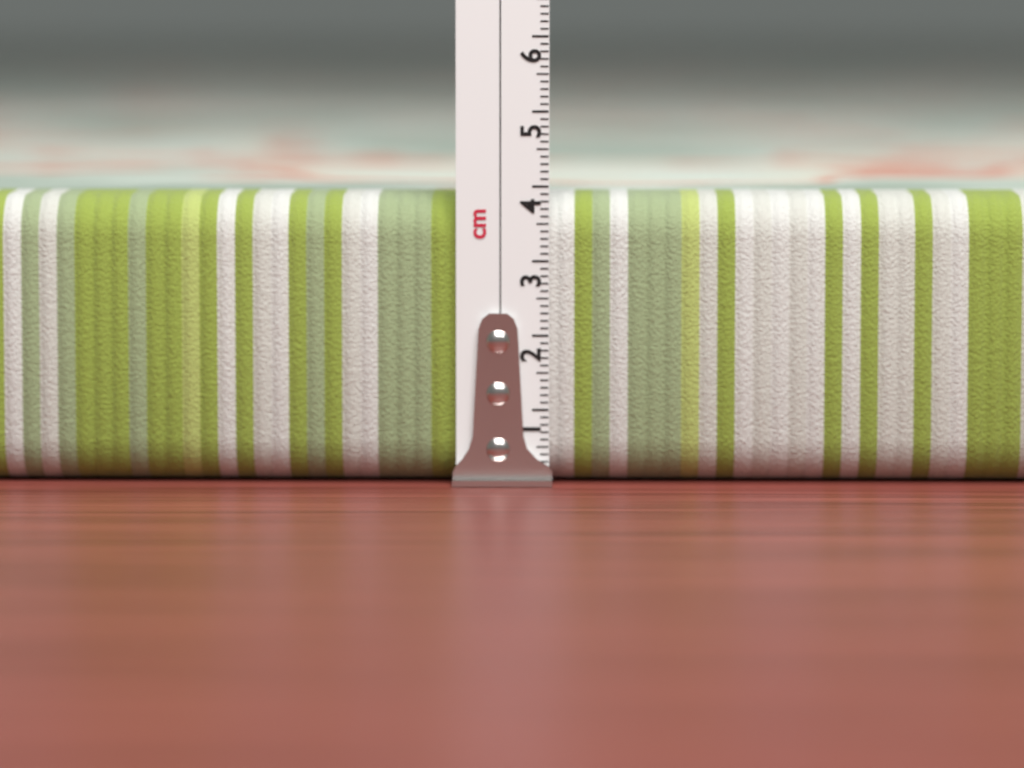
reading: 3.9 cm
